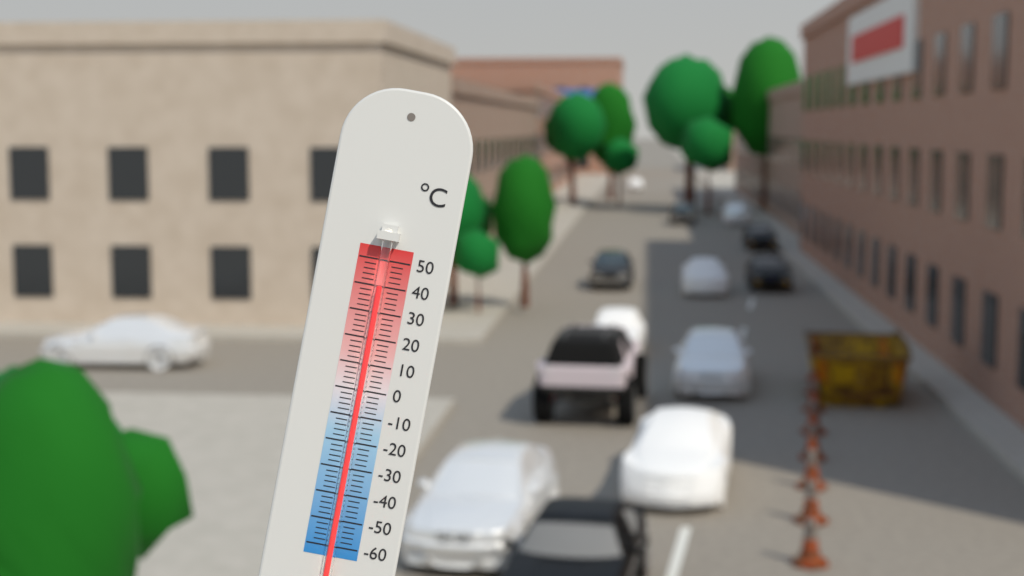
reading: 40 °C
